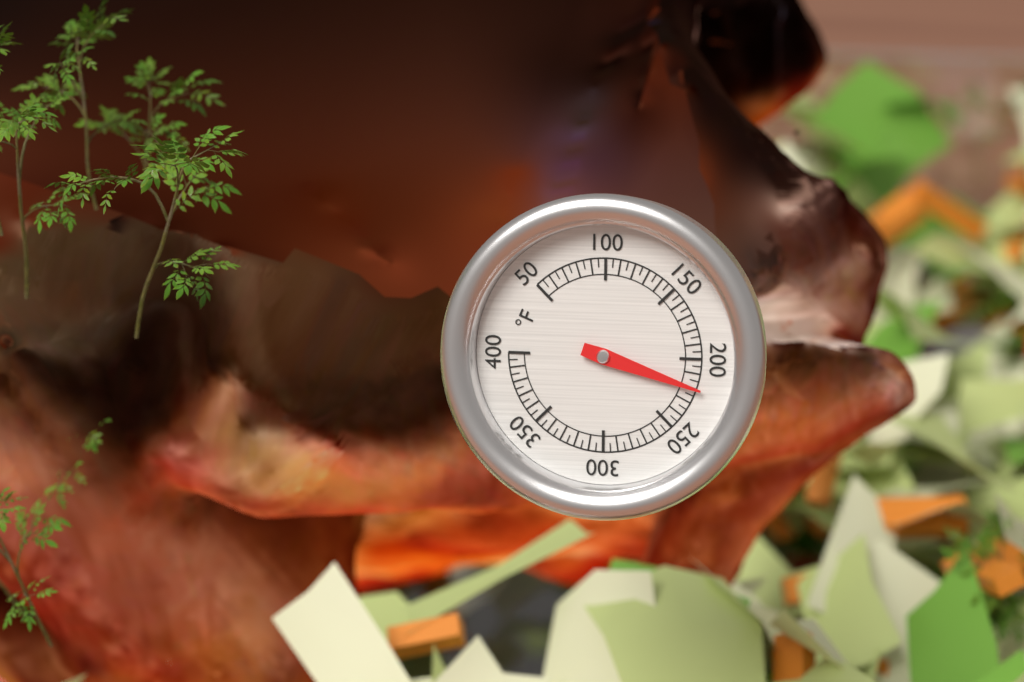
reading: 220 °F
